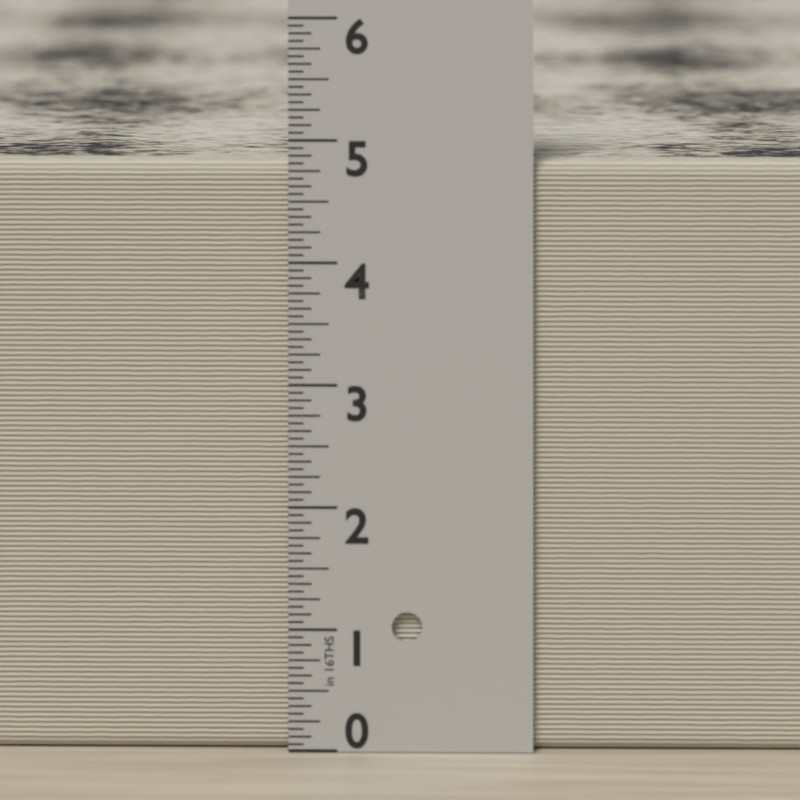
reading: 4.8125 in
